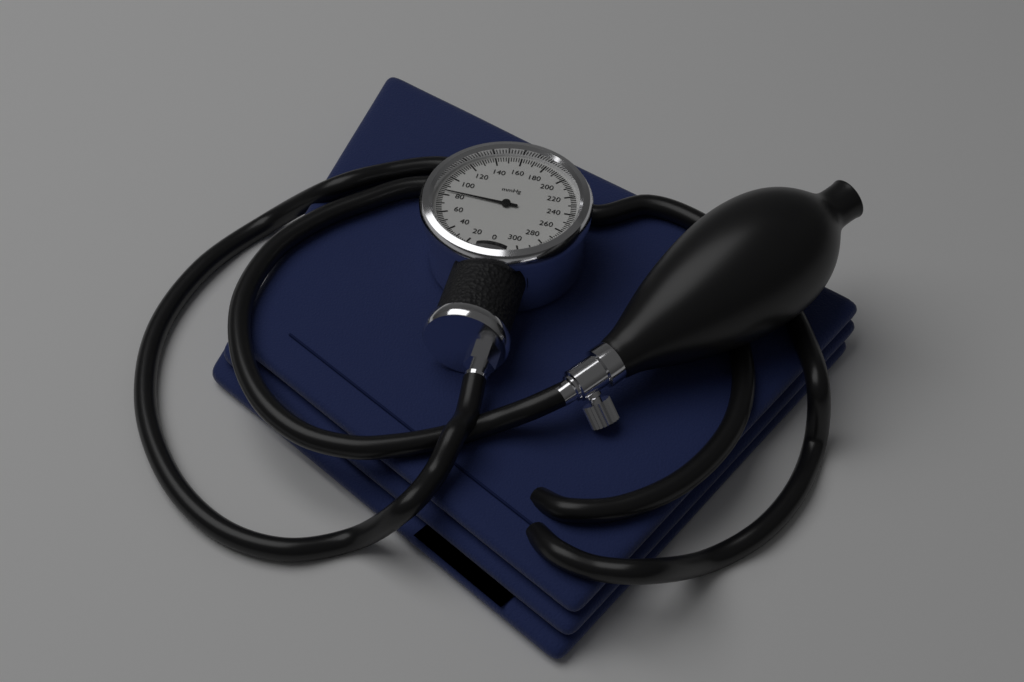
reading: 84 mmHg
